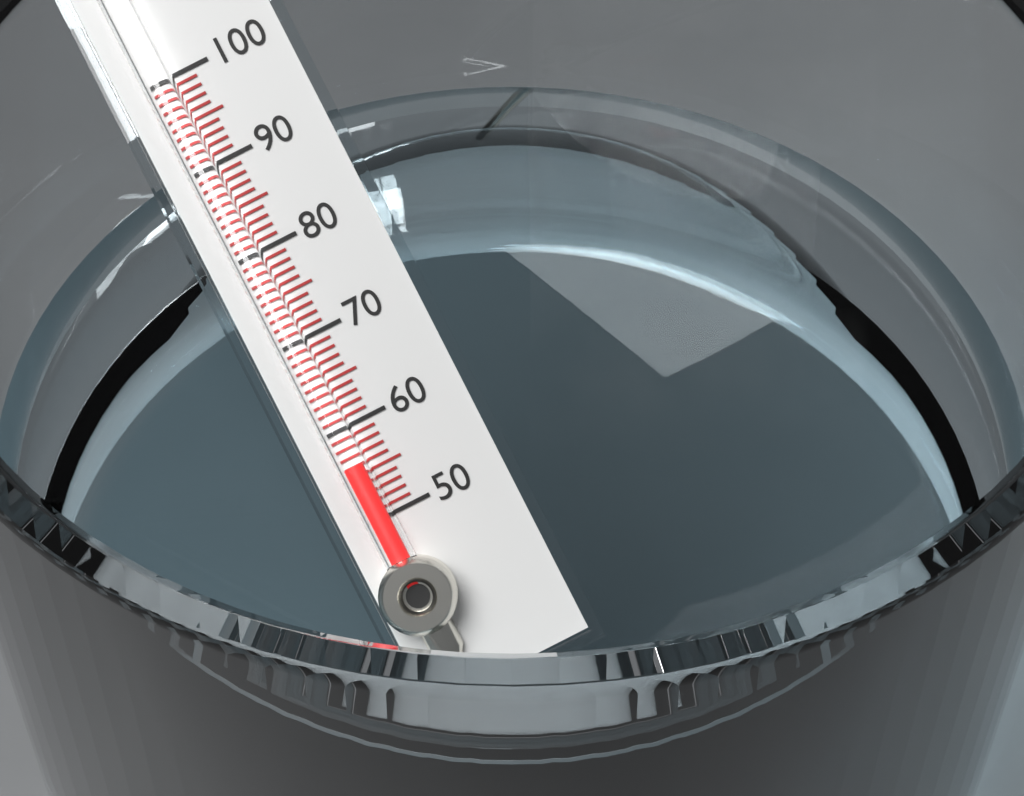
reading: 56 (no unit)
